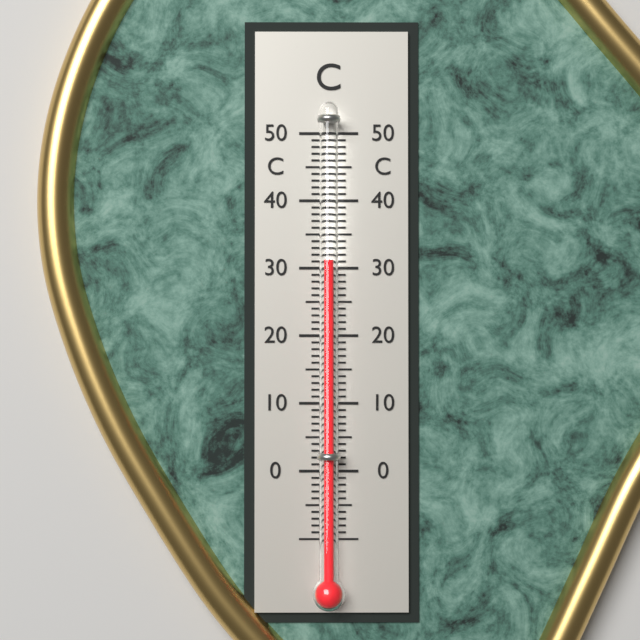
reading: 31 °C
